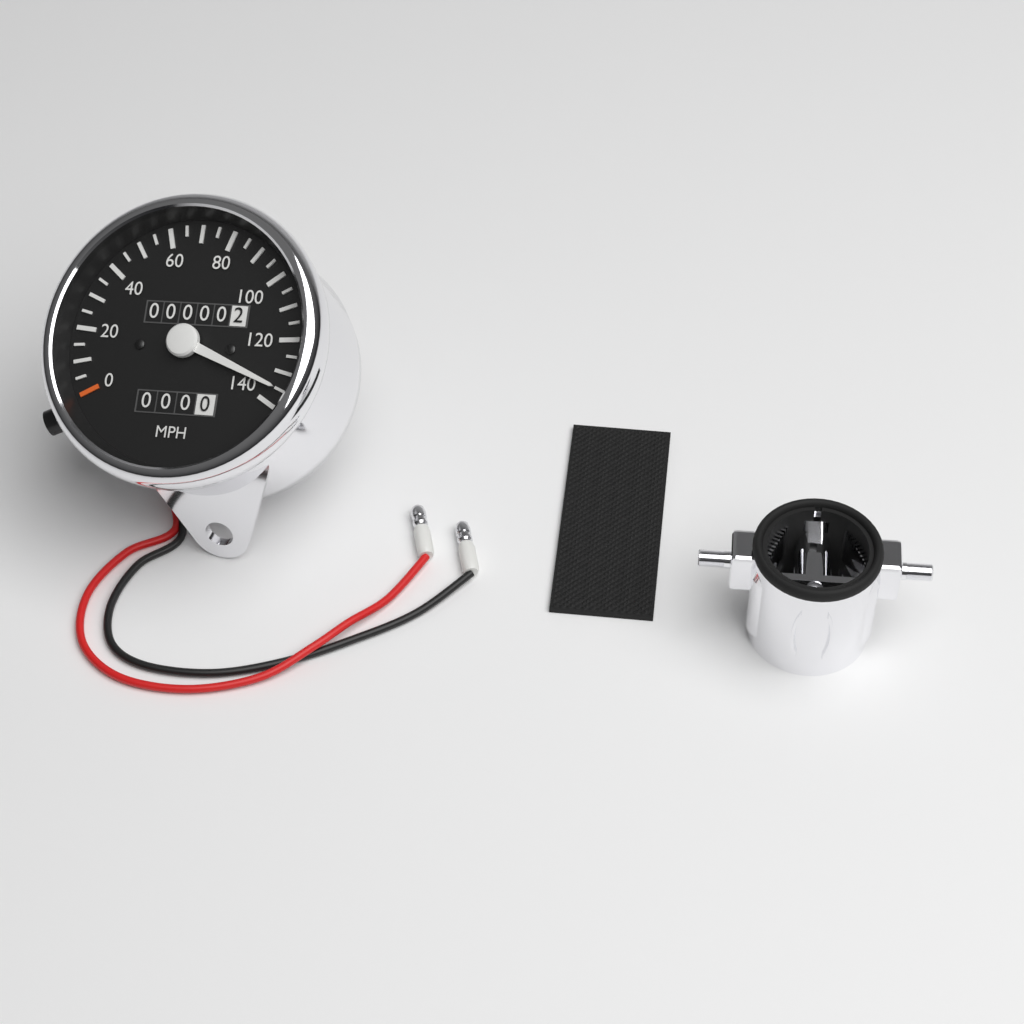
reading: 135 MPH
